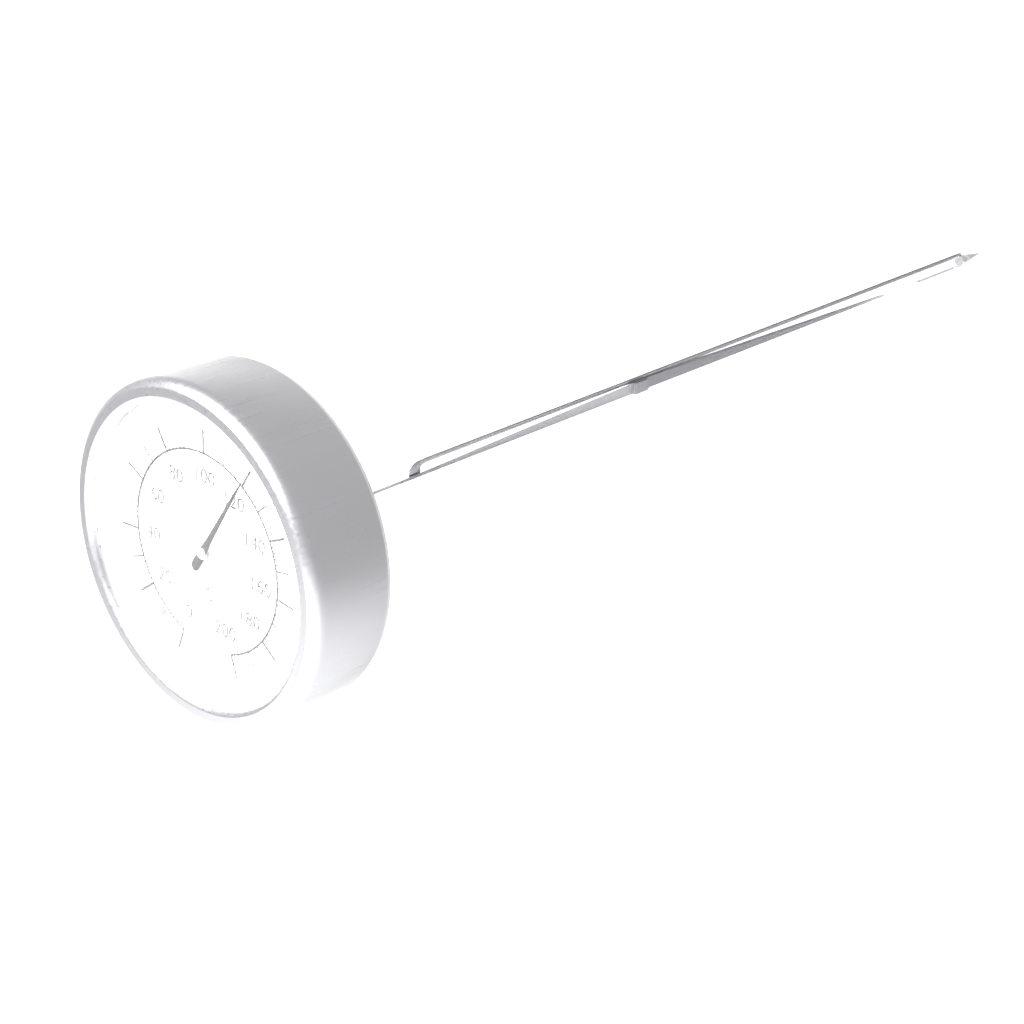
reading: 120 °C
